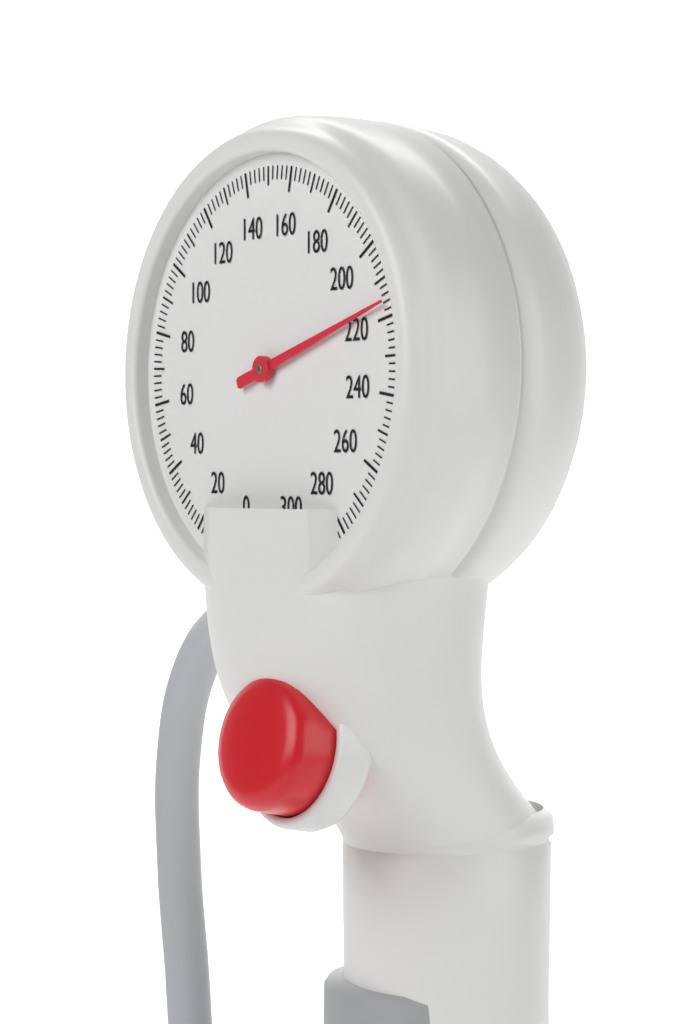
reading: 216 mmHg
